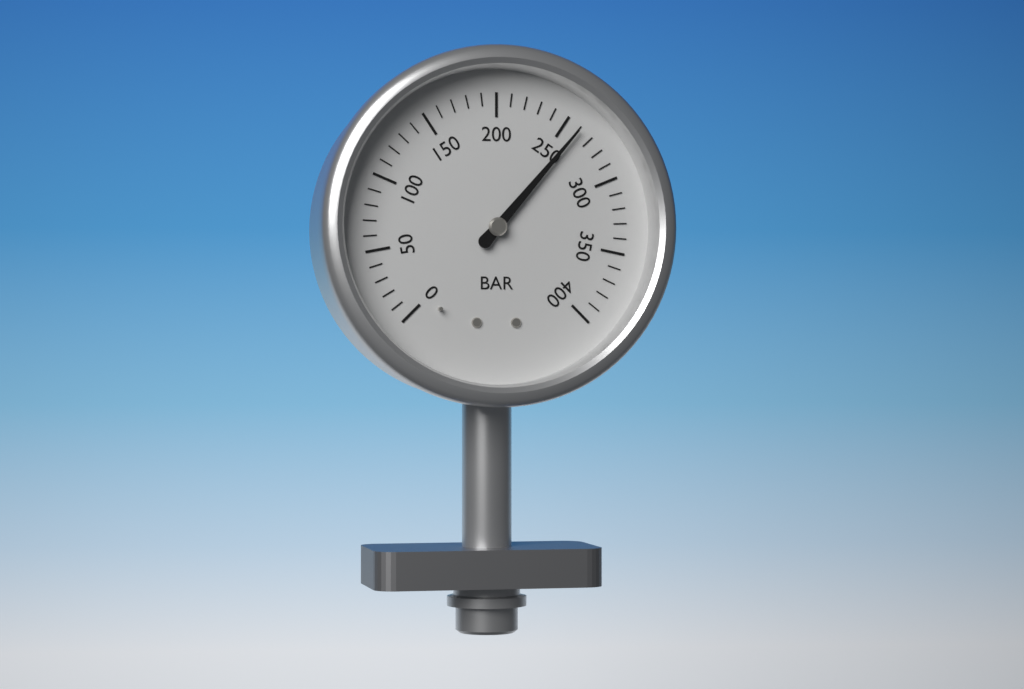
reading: 260 bar
